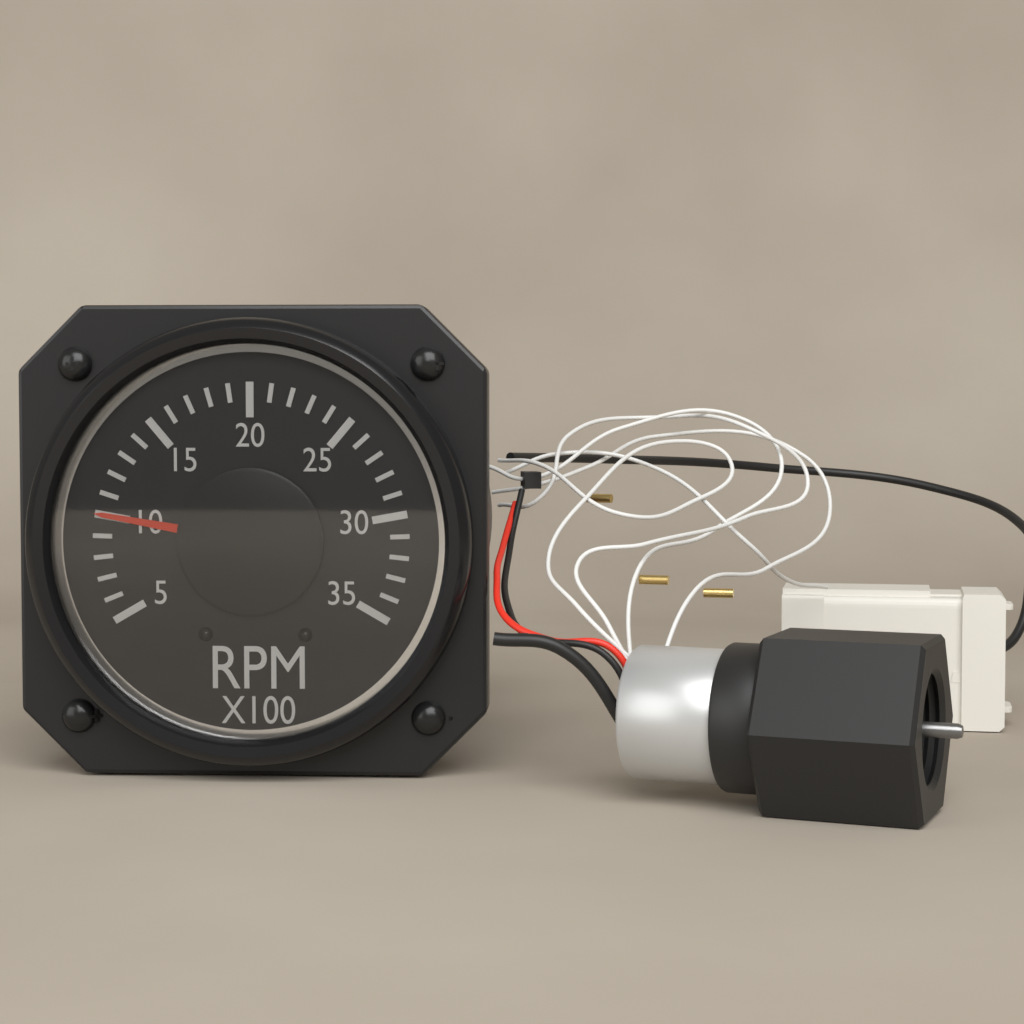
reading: 10 RPM x100
